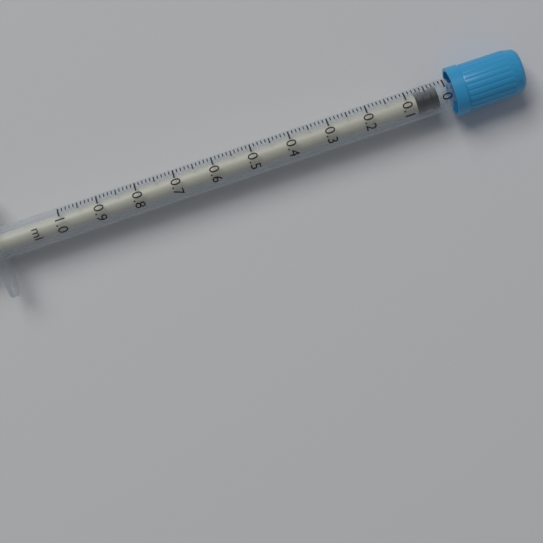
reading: 0.02 ml
